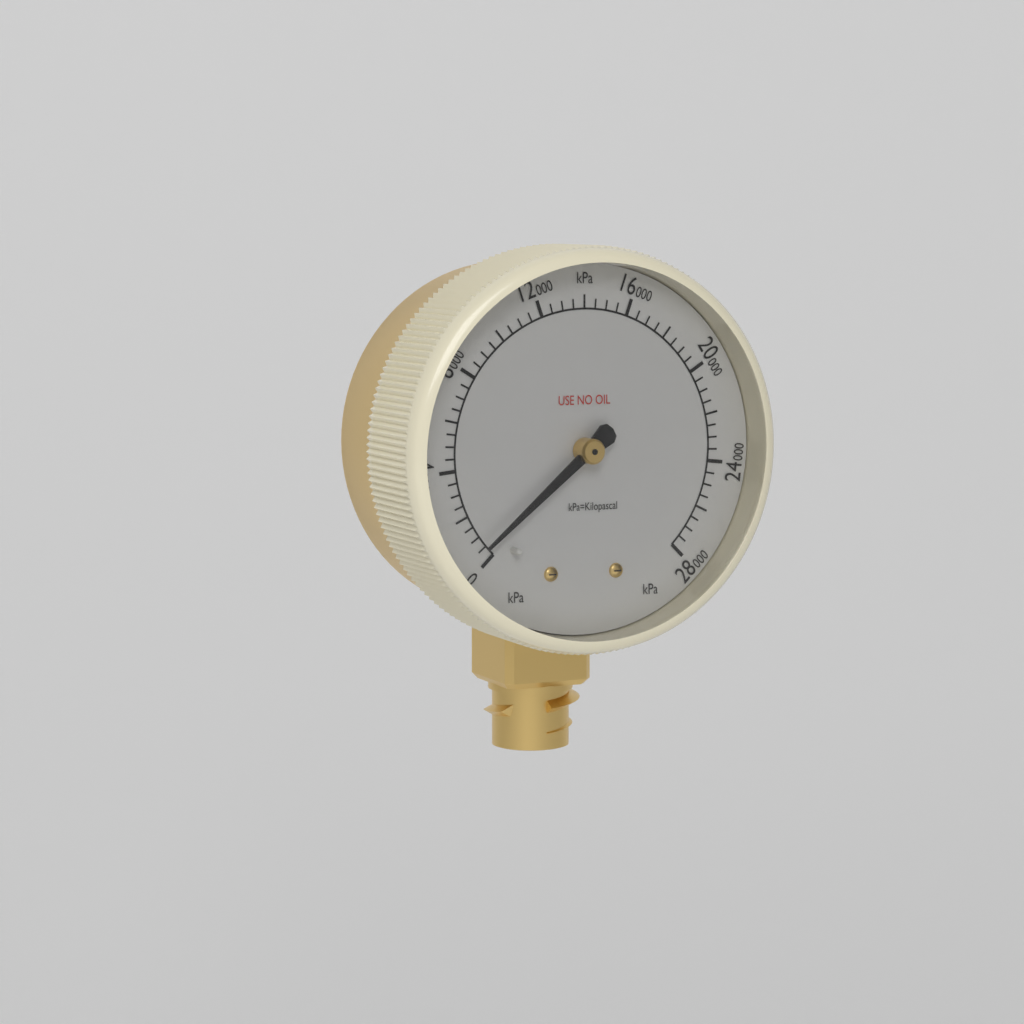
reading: 500 kPa
